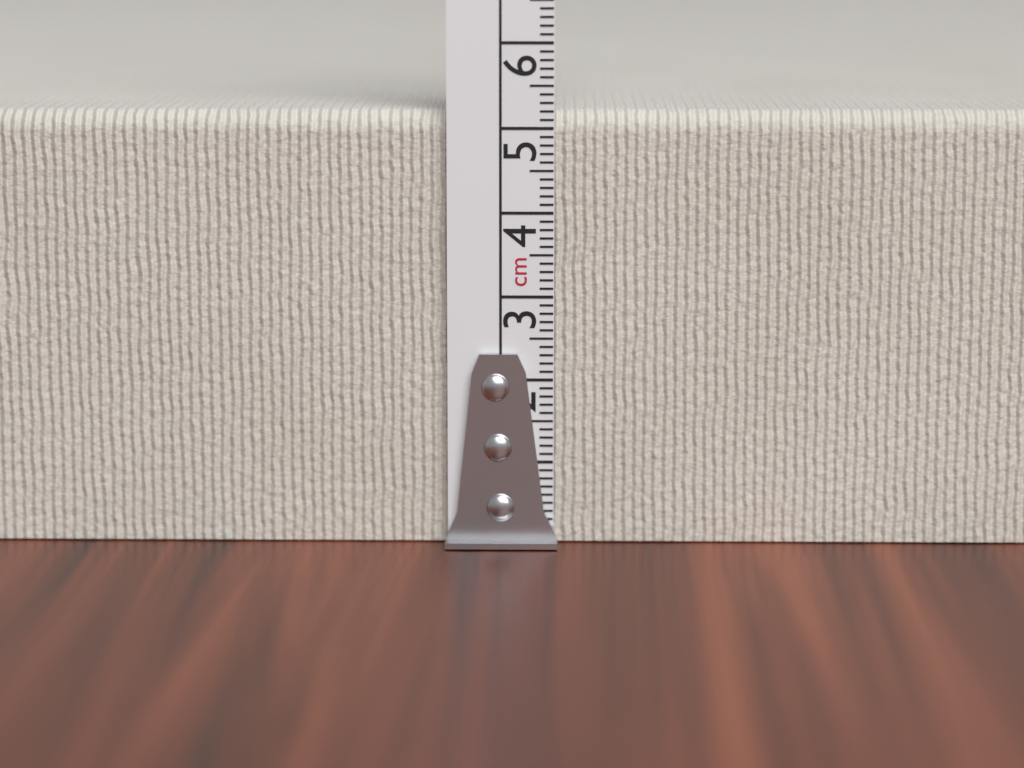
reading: 5.2 cm
